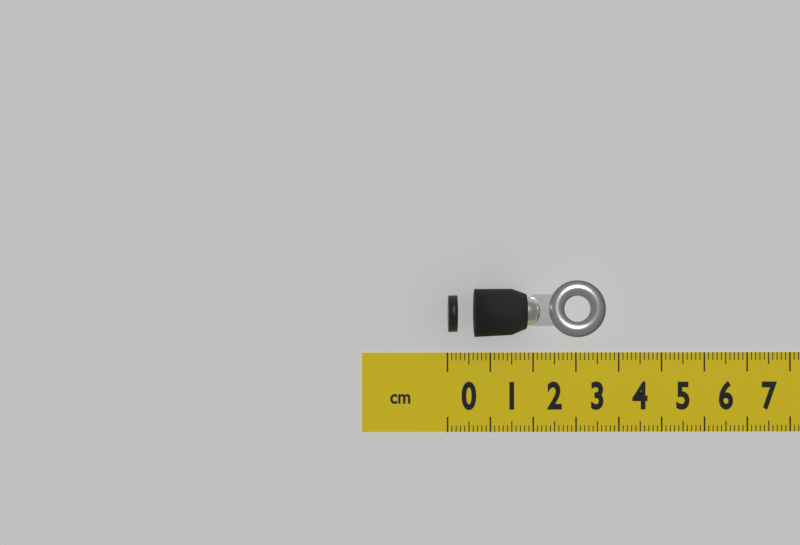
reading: 3.6 cm
